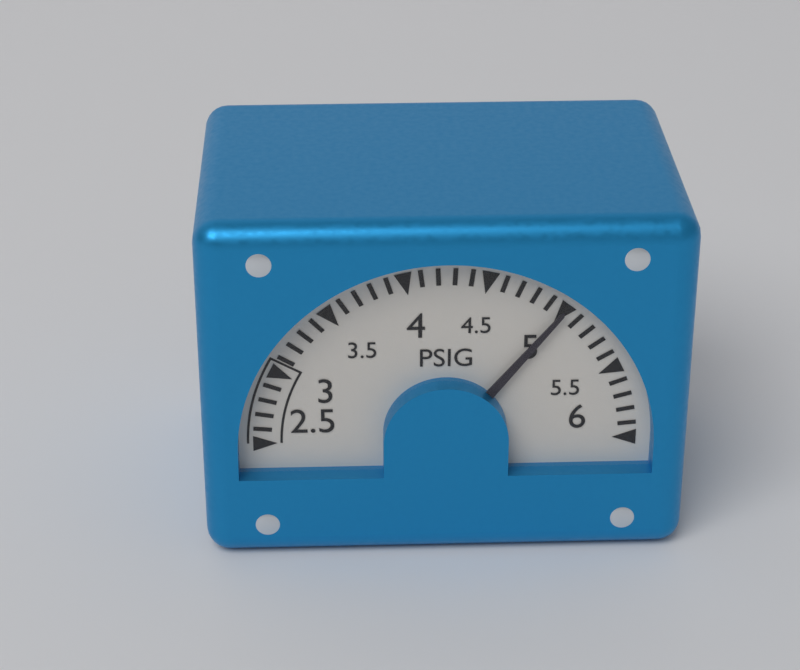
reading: 5.0 PSIG
